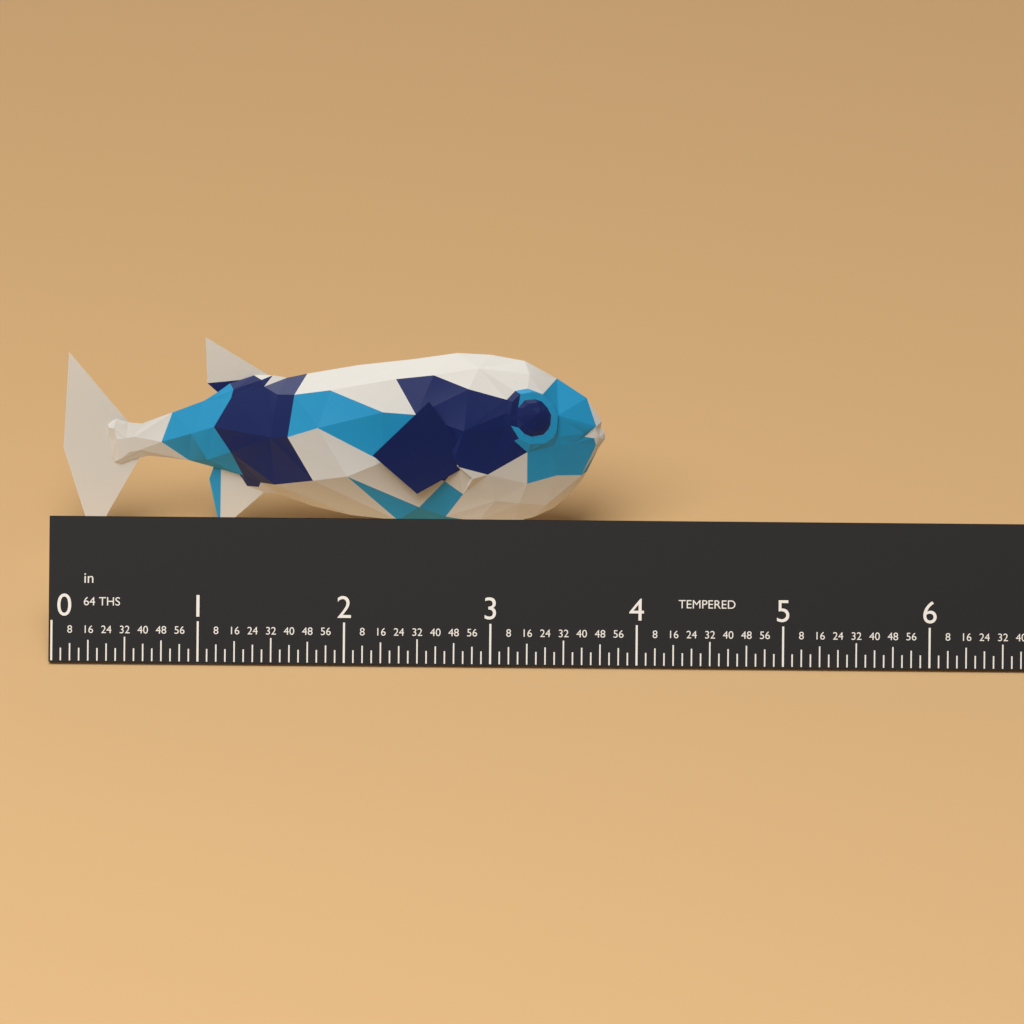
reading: 3.7500 in
